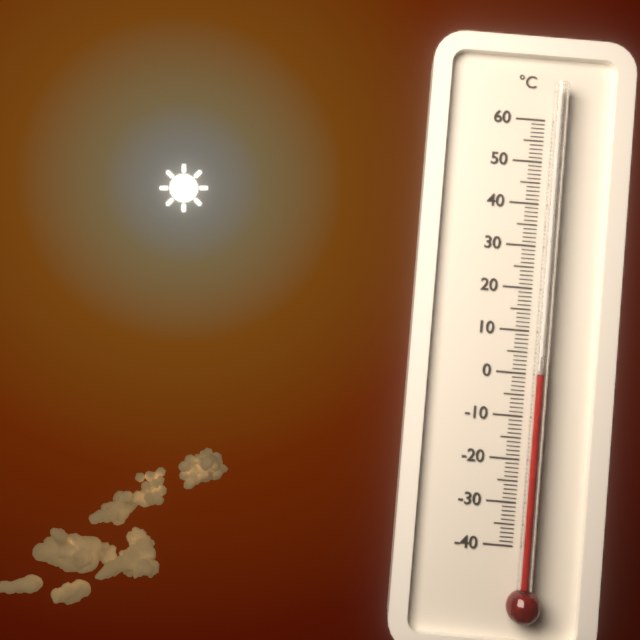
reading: 0 °C
